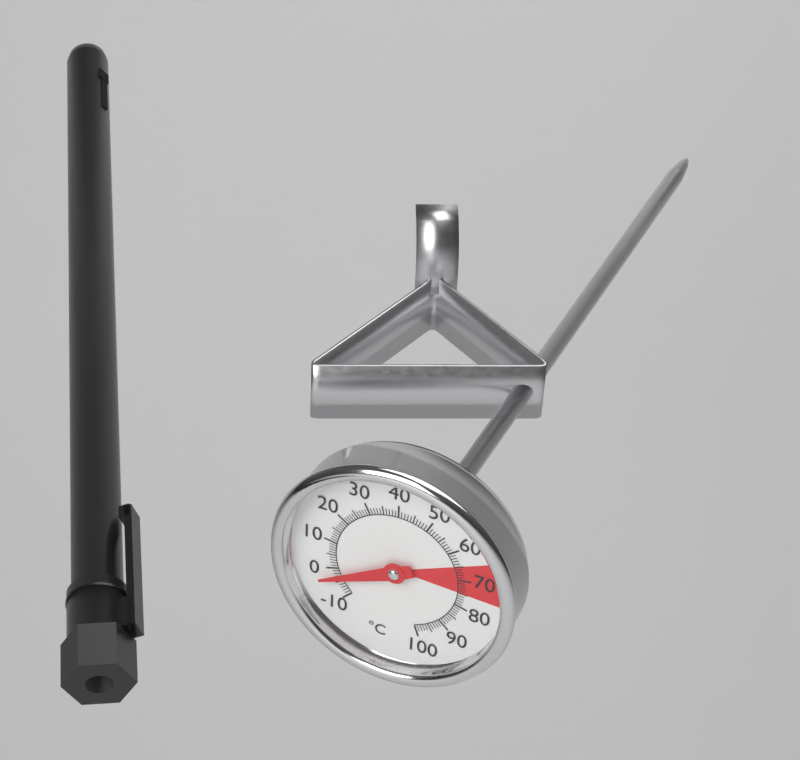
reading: -3 °C
